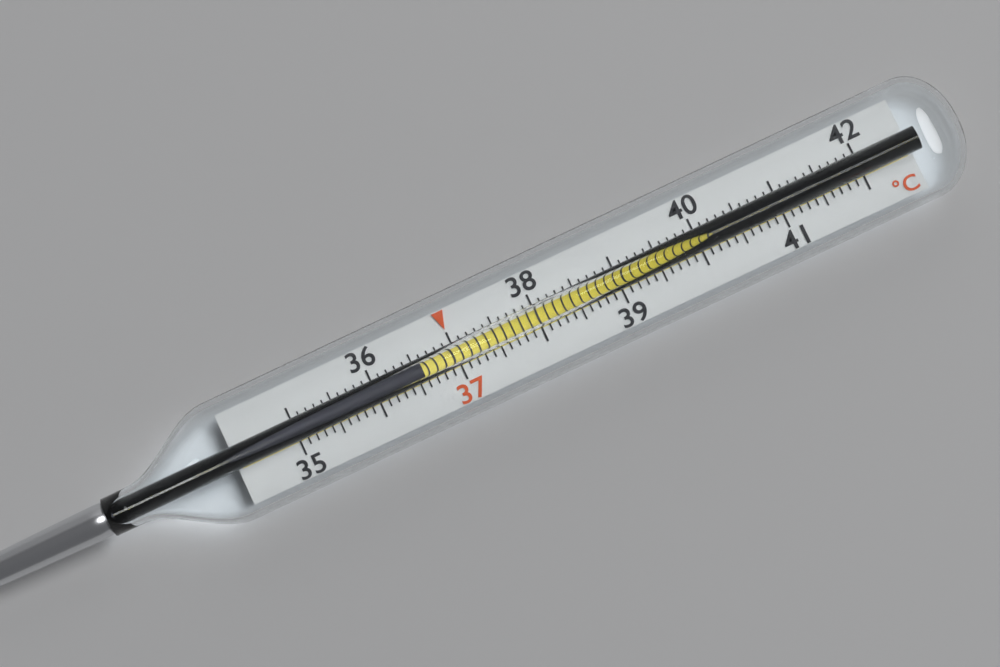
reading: 36.6 °C
